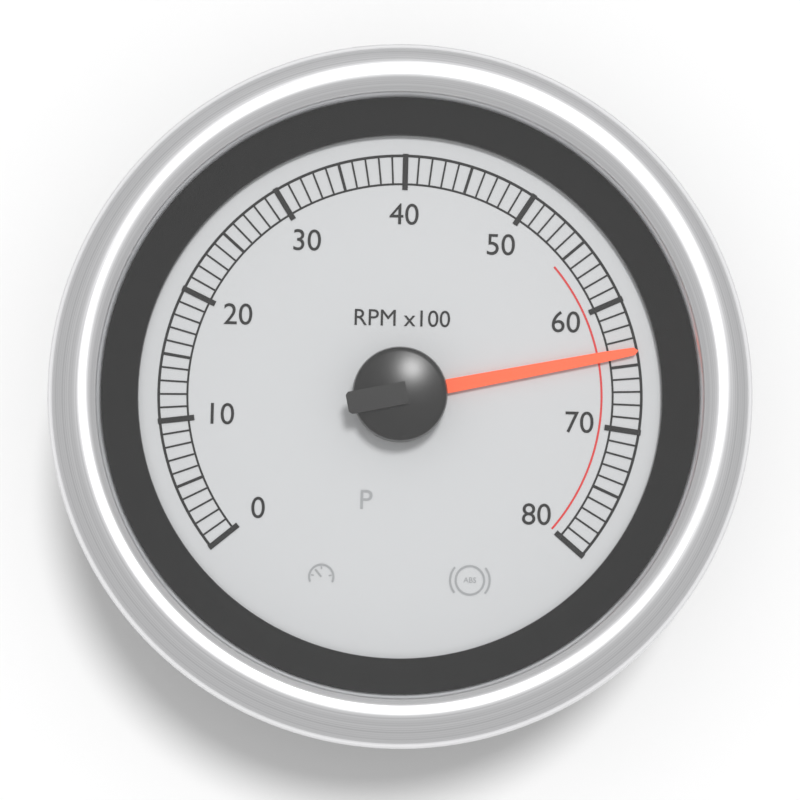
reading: 64 RPM x100
